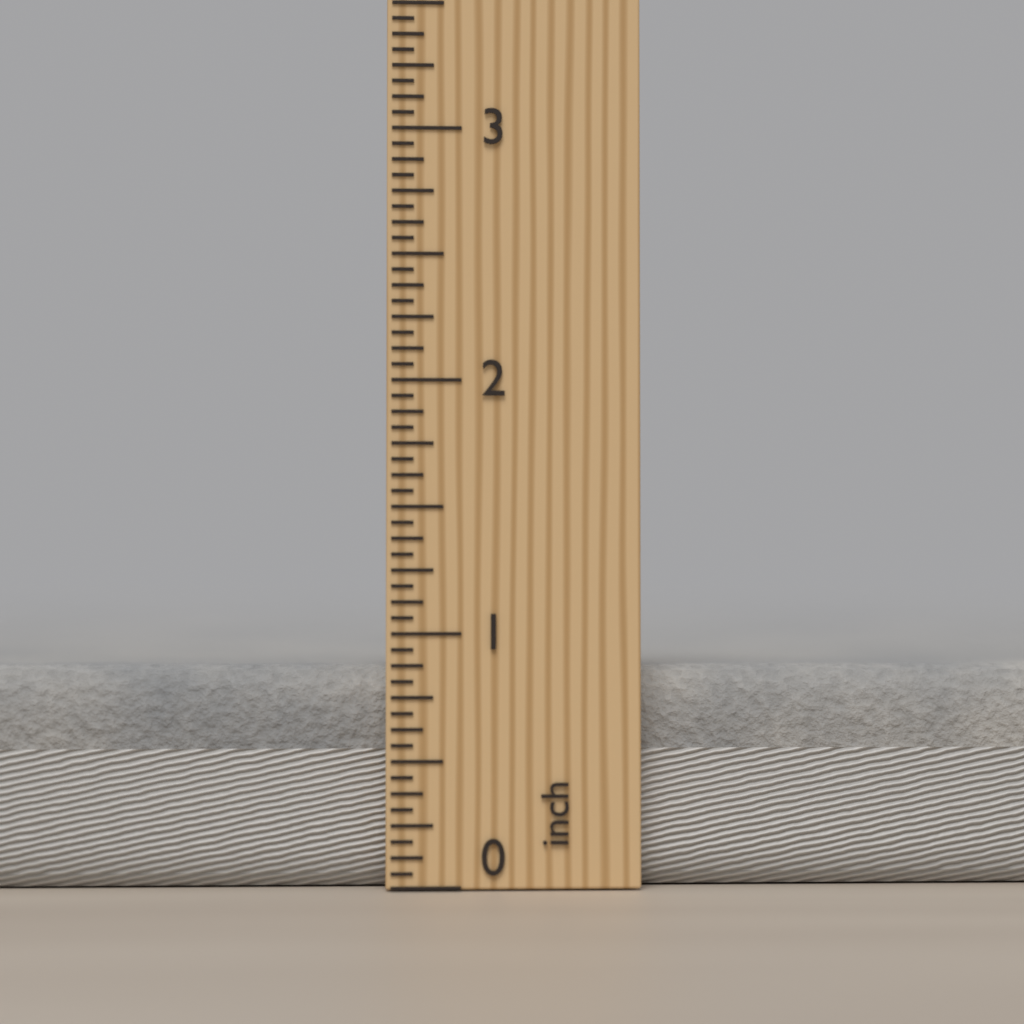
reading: 0.8750 inch
